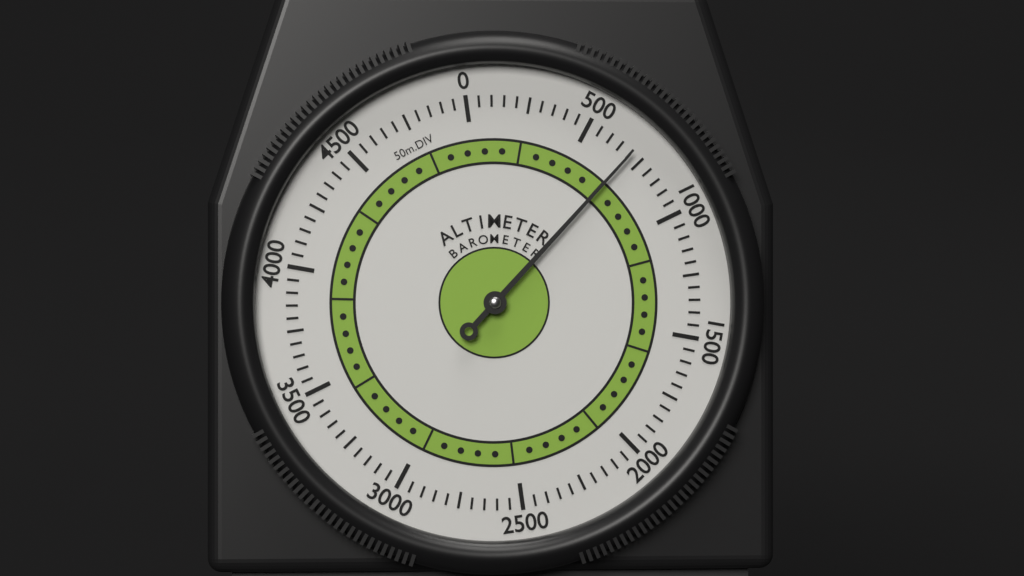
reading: 700 m
